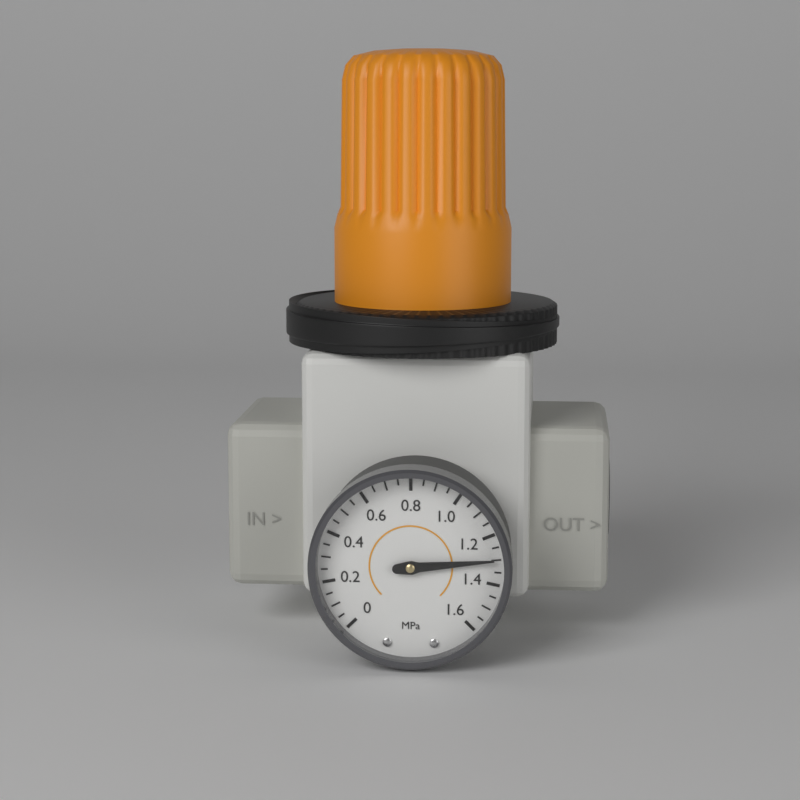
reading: 1.30 MPa
